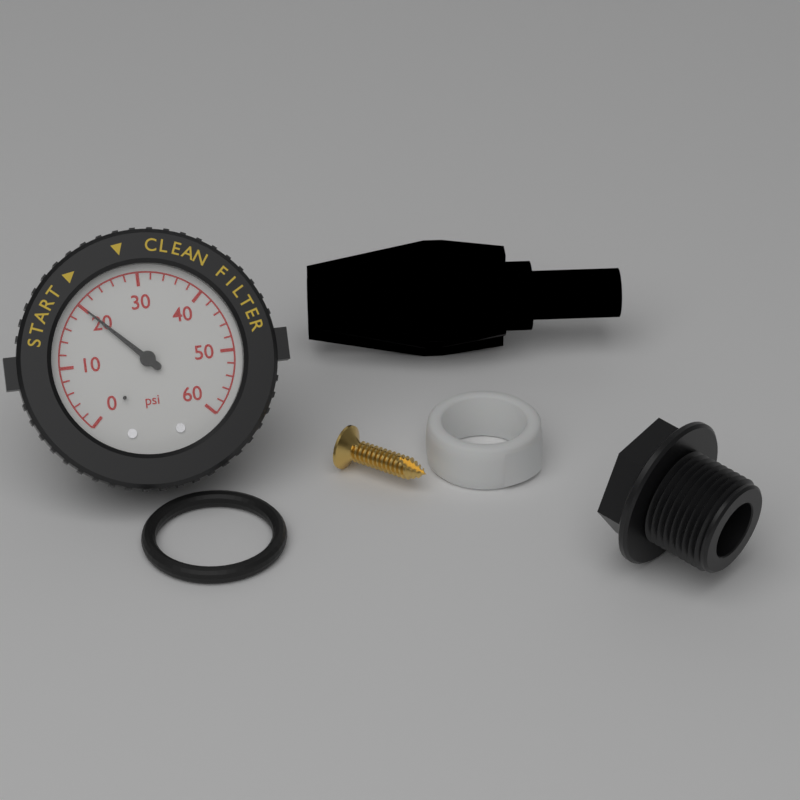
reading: 20 psi
